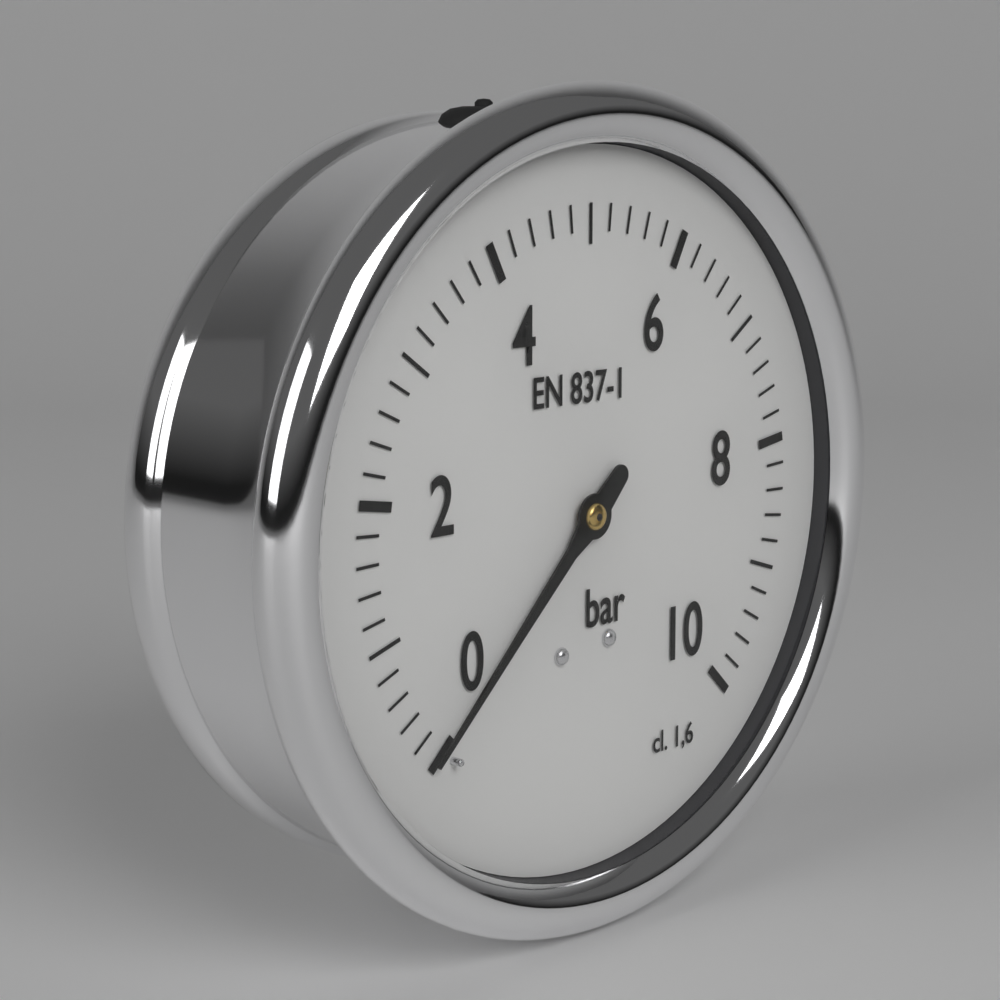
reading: 0.0 bar
